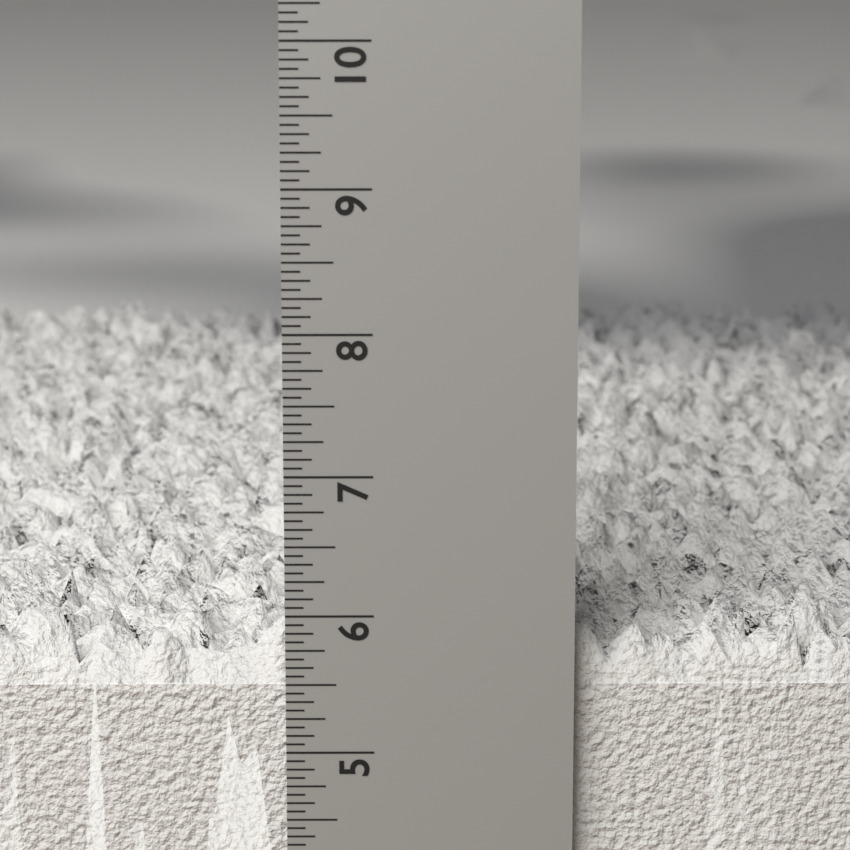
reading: 6.0625 in
